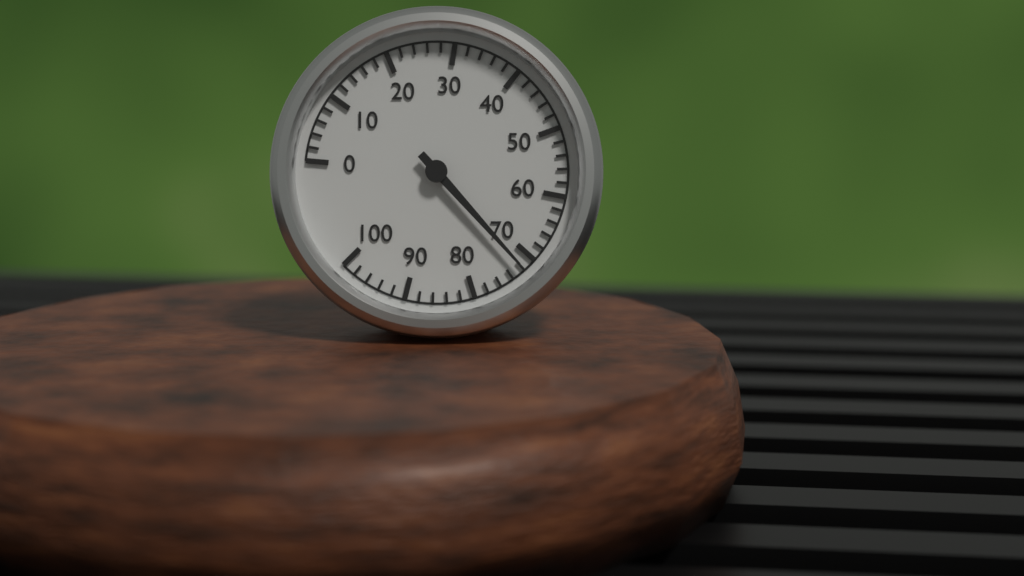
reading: 72 (no unit)
